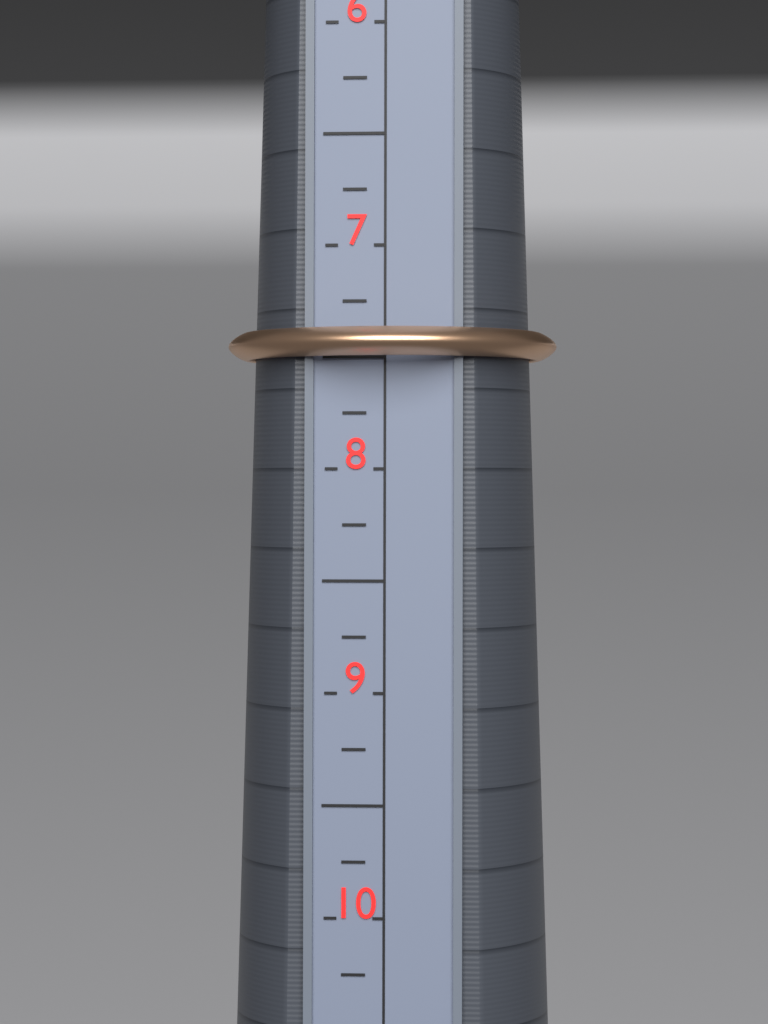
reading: 7.50 (no unit)
